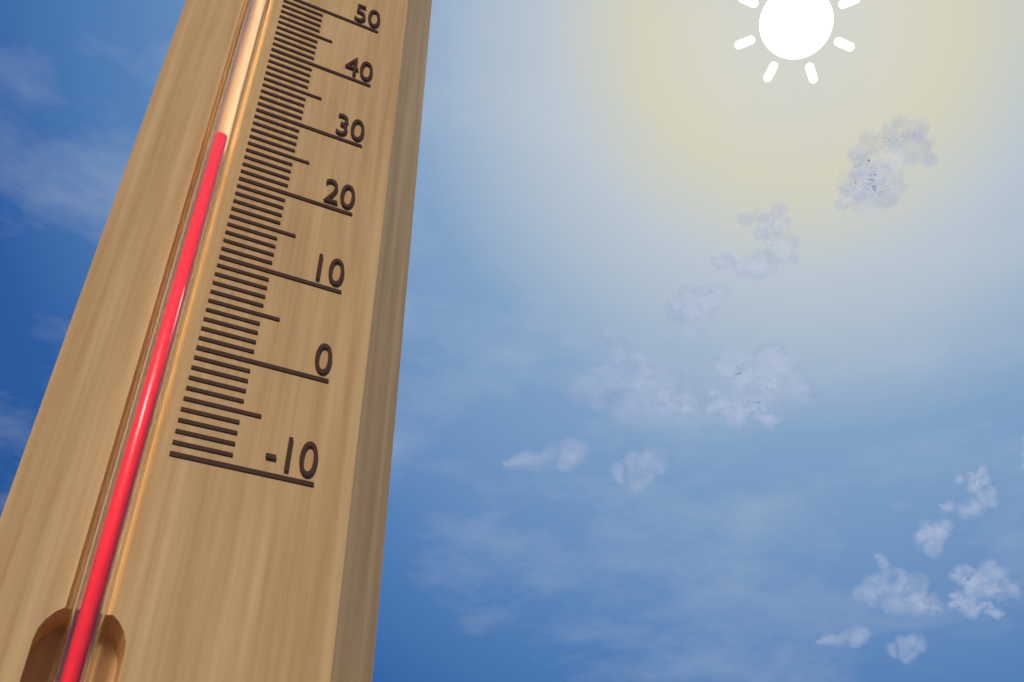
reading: 24 (no unit)
